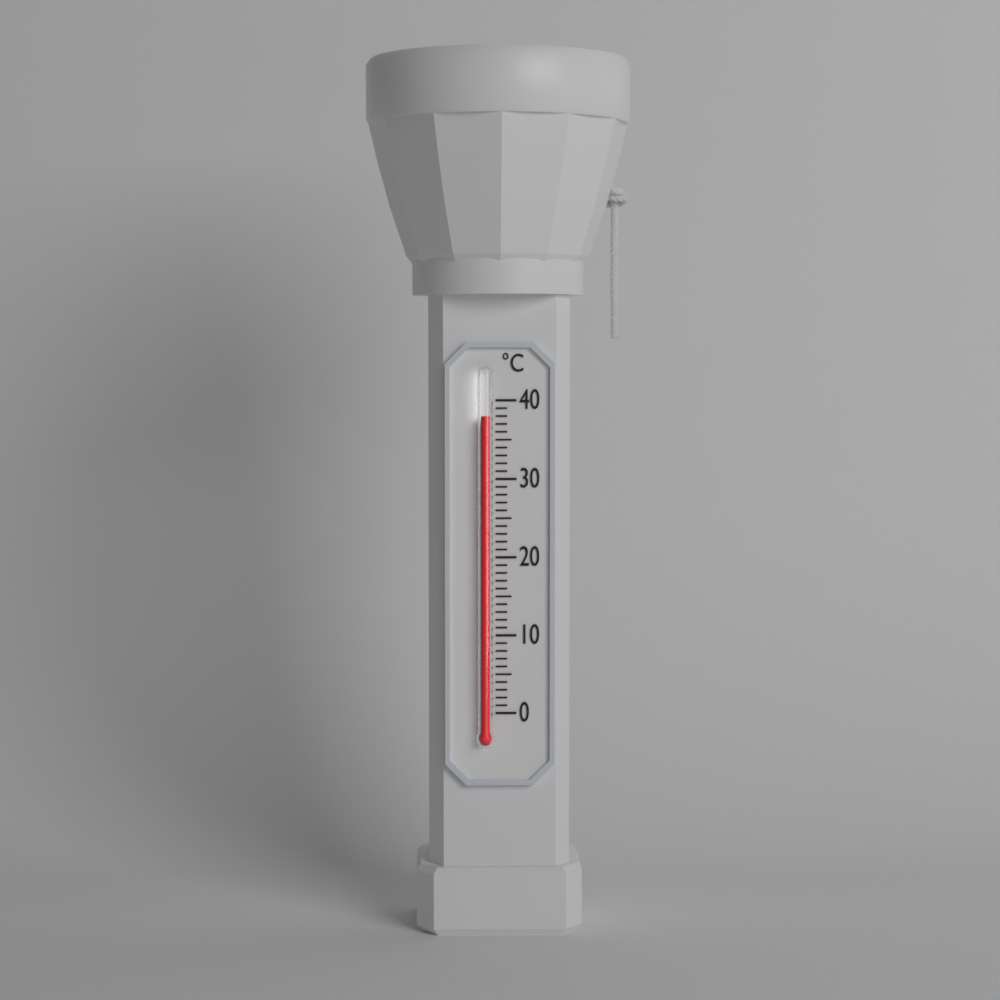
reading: 38 °C
